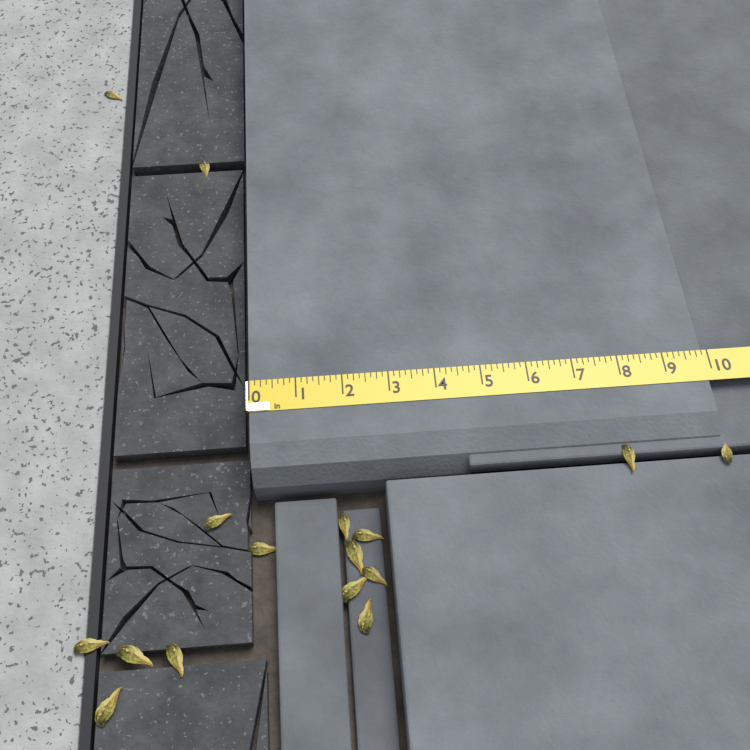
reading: 9.875 in
